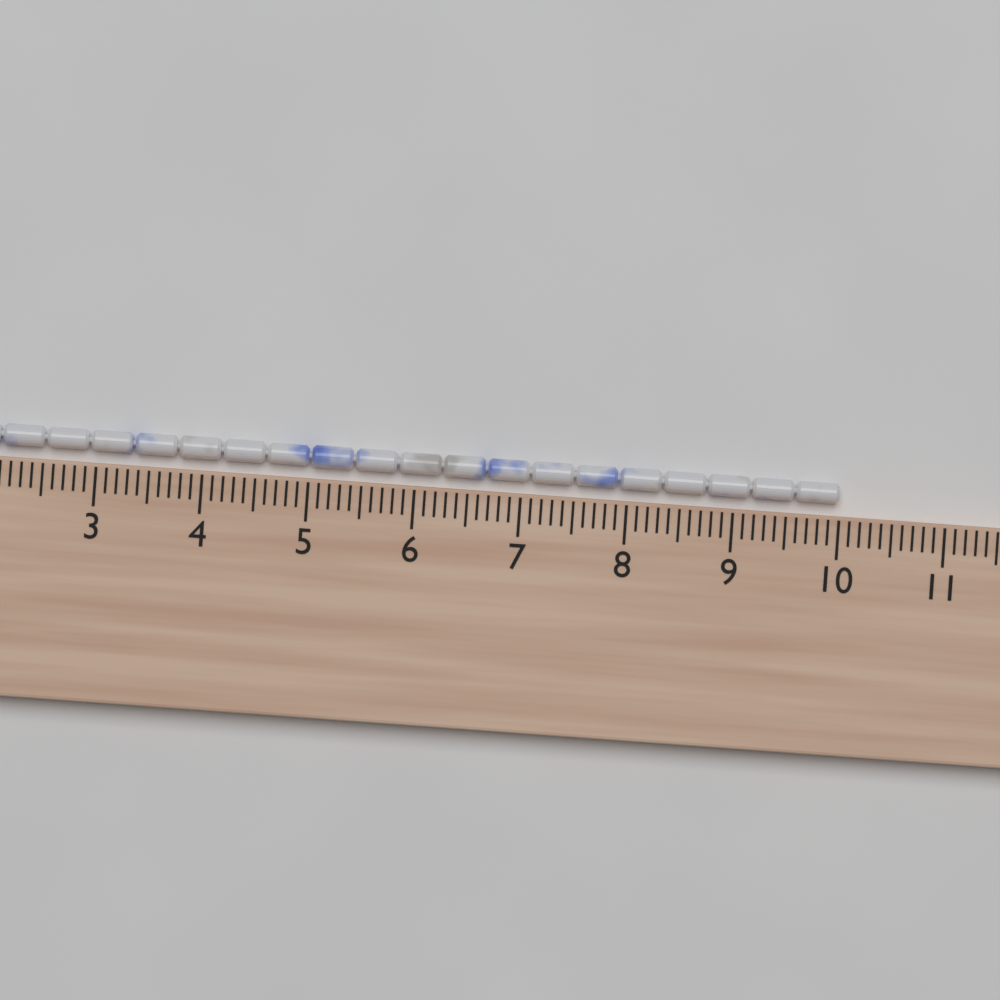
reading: 10.0 cm
